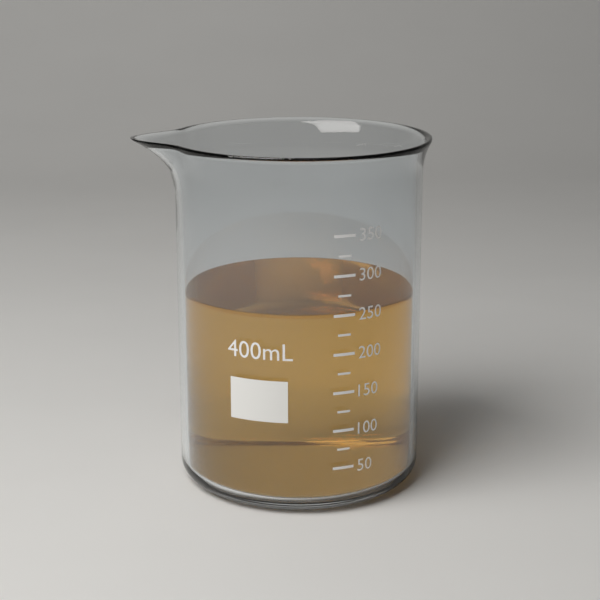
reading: 250 mL
